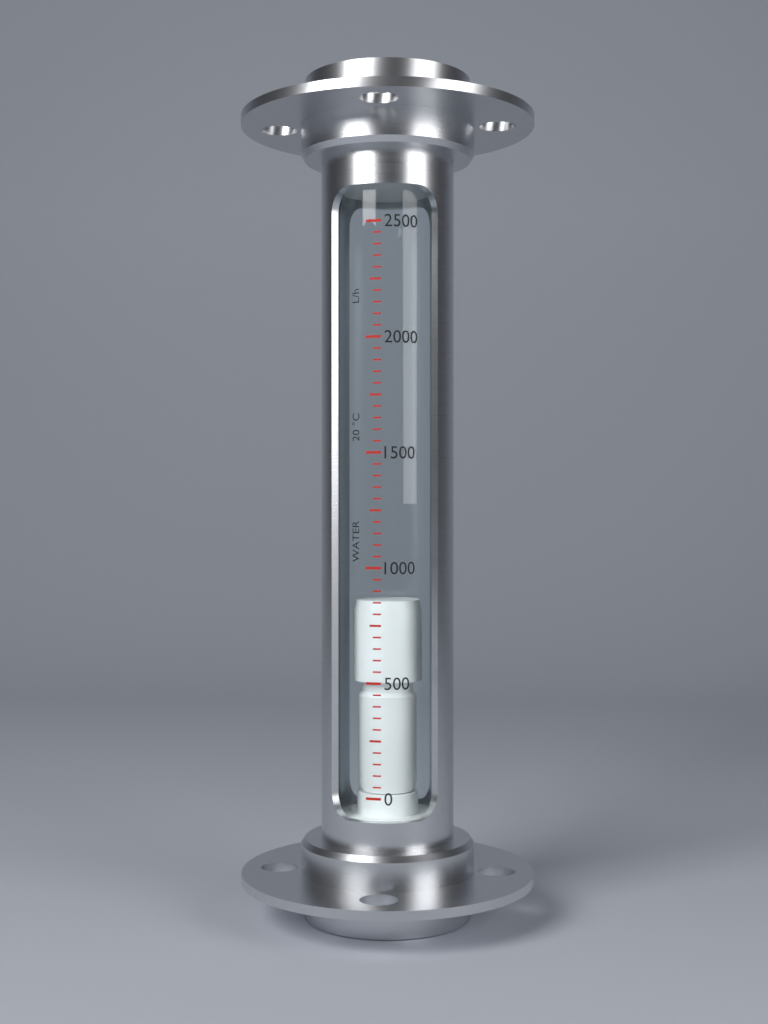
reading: 850 L/h
